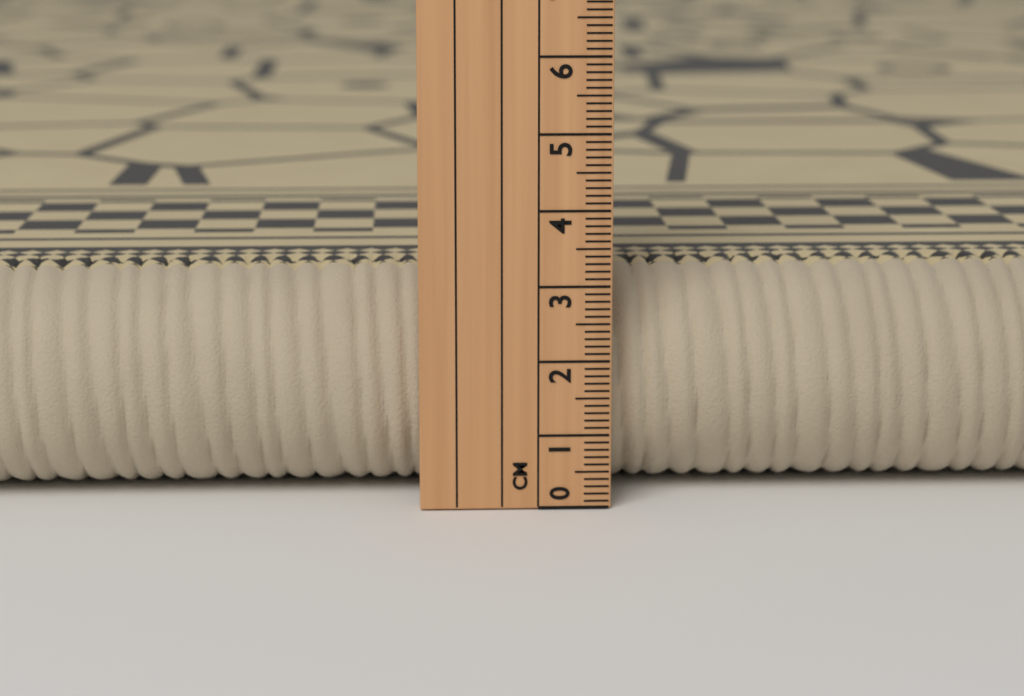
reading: 3.1 cm
